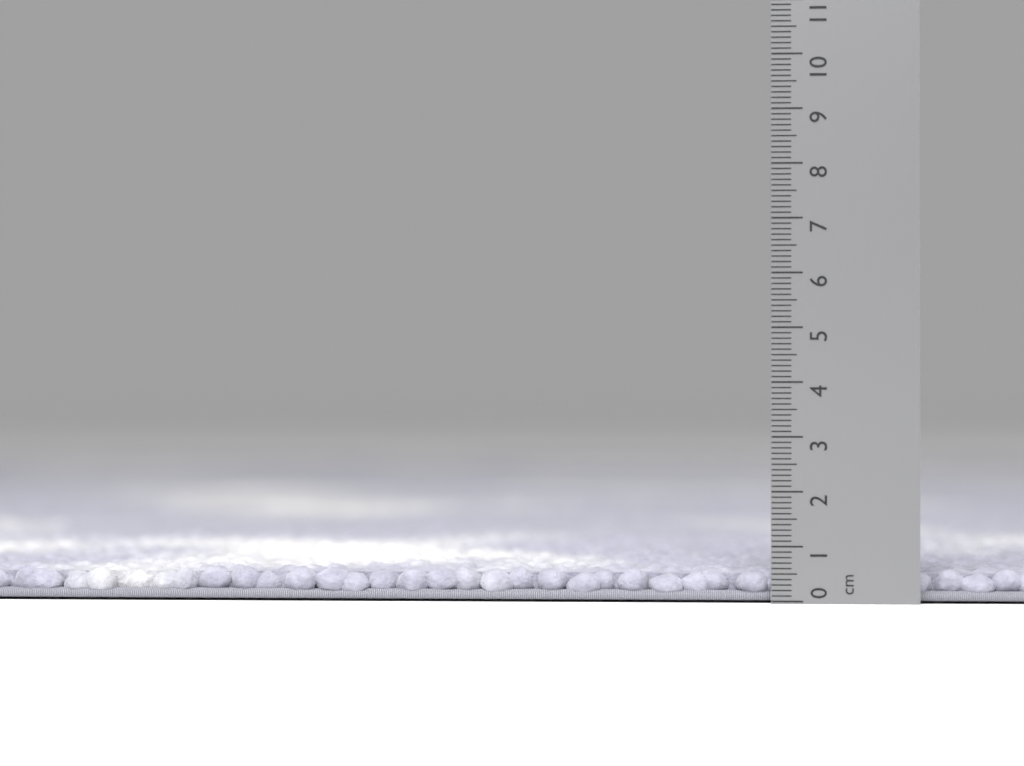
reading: 0.6 cm
